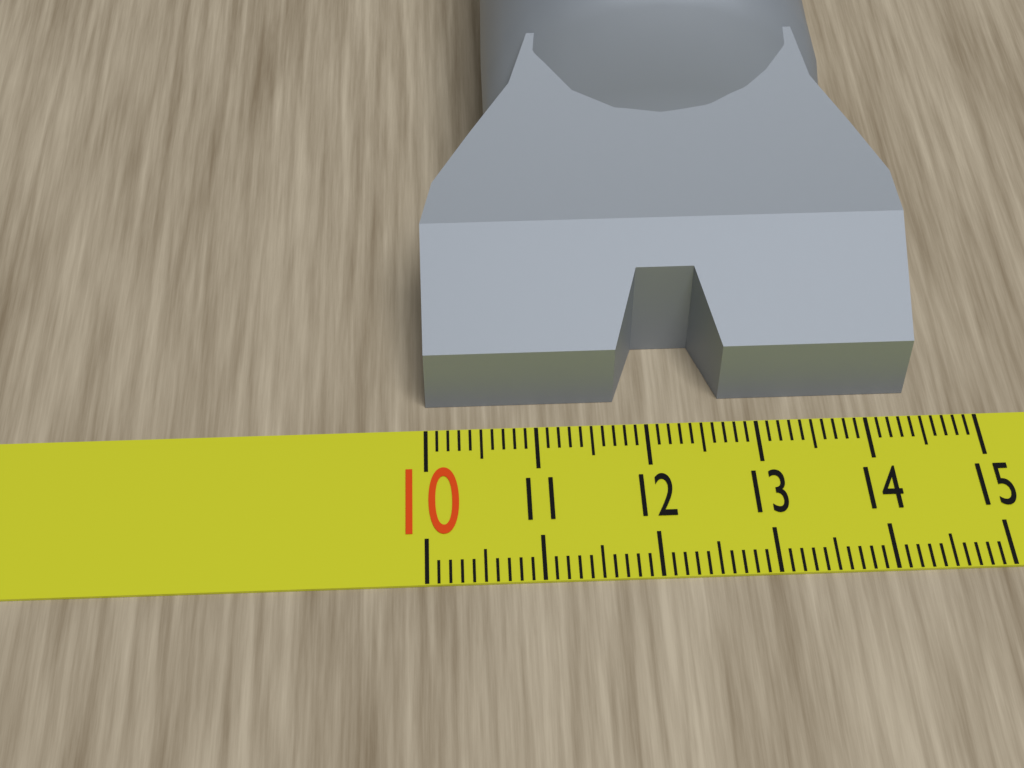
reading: 14.4 (no unit)
